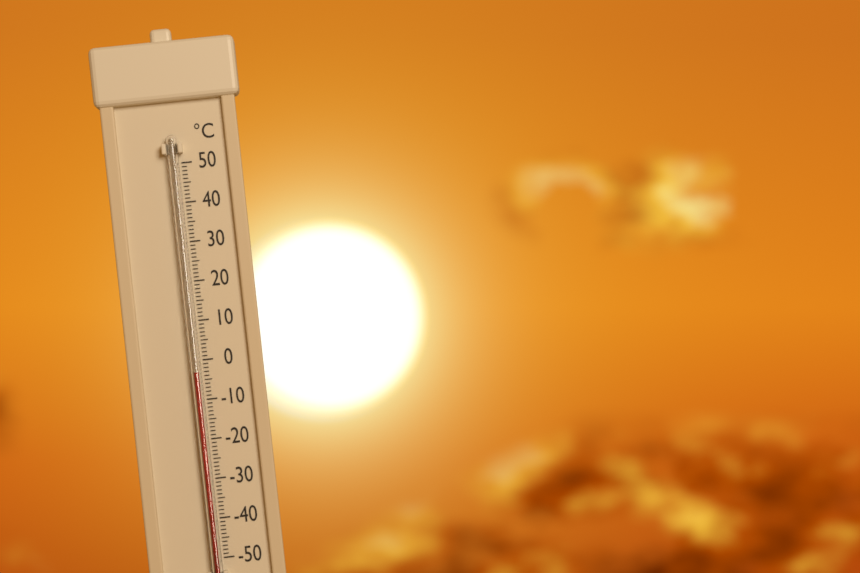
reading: -3 °C
